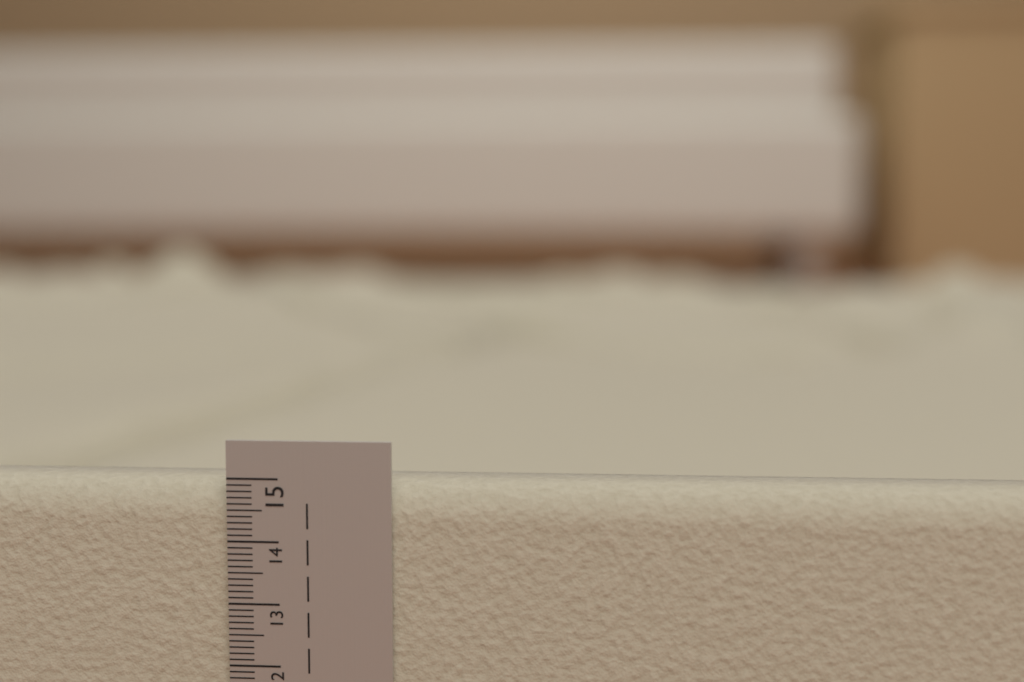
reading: 14.9 cm
